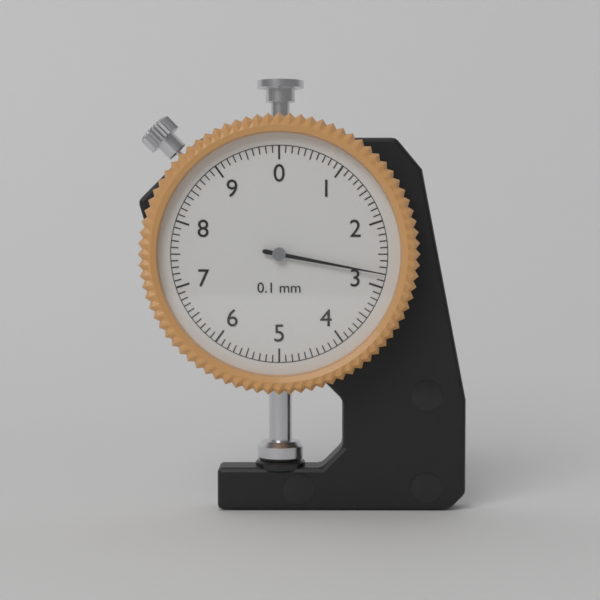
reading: 2.8 mm
